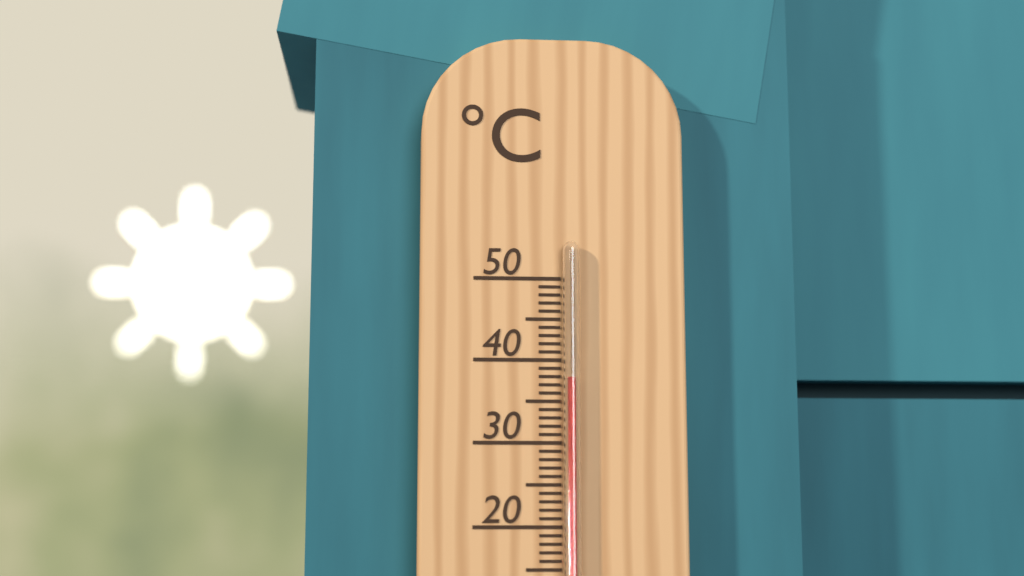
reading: 37.8 °C
